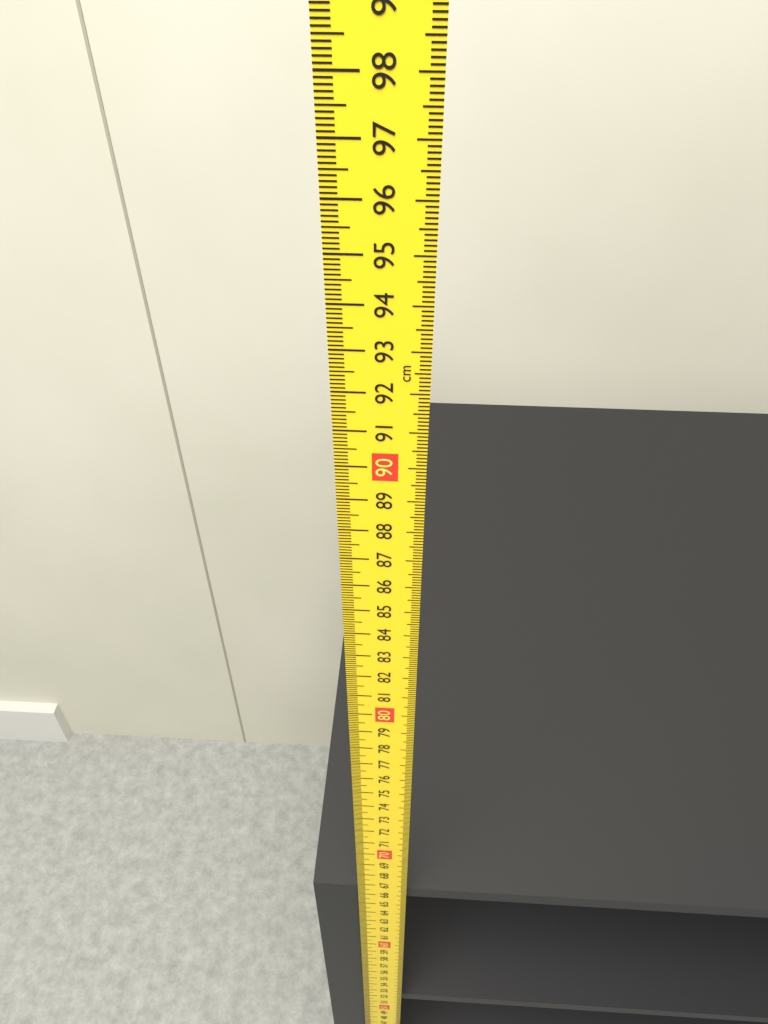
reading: 65.8 cm
